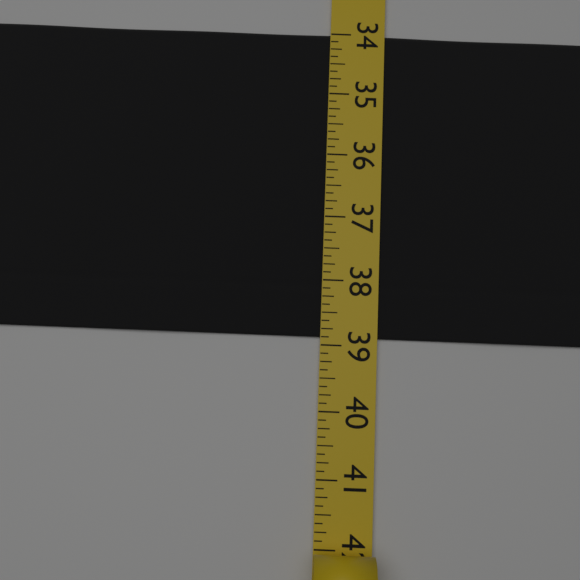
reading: 38.875 (no unit)
